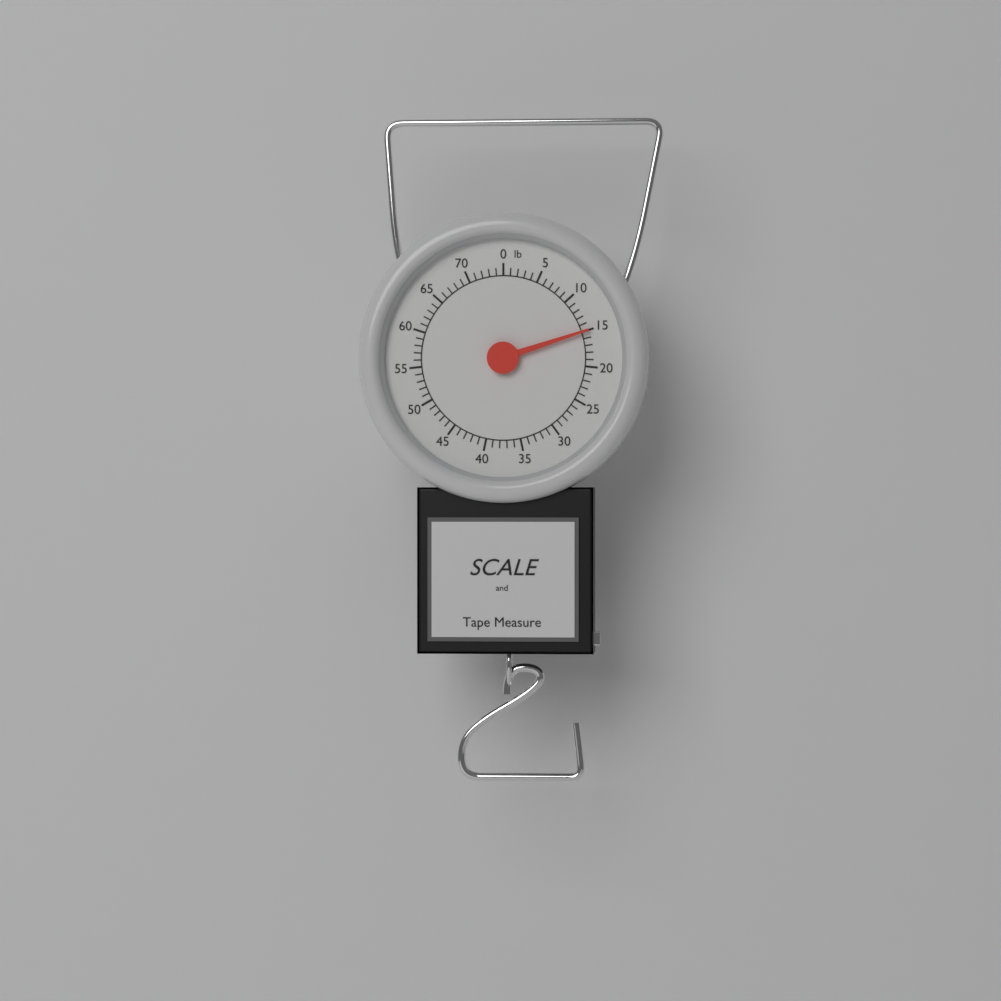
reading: 15 lb
